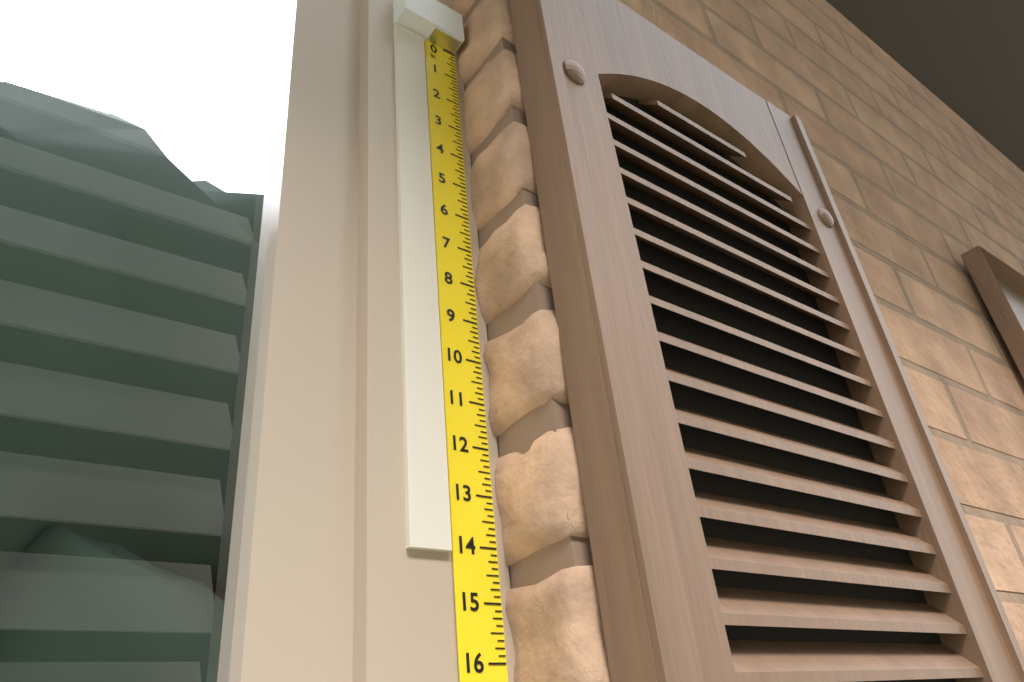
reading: 14.125 in
